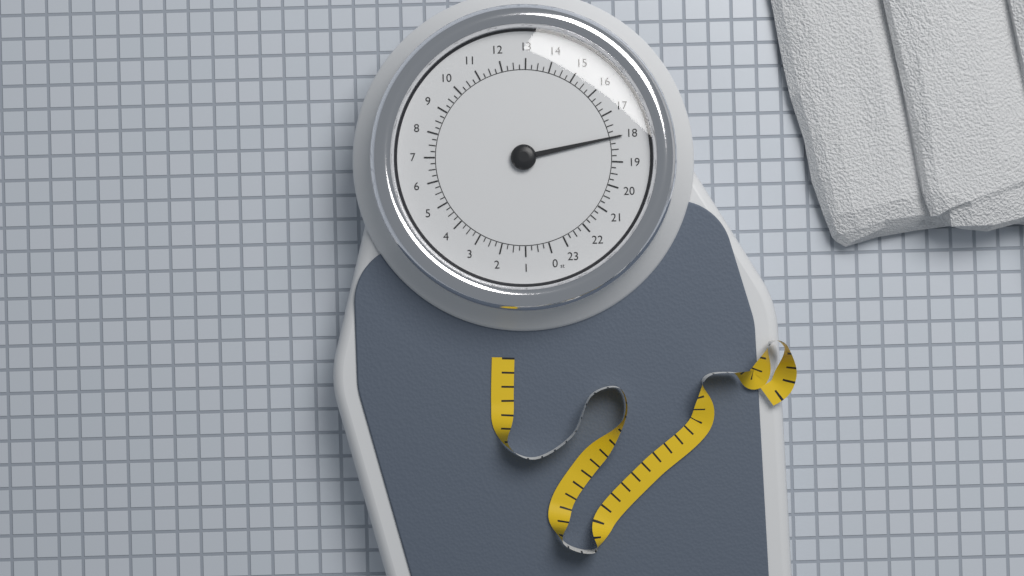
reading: 18.00 st
